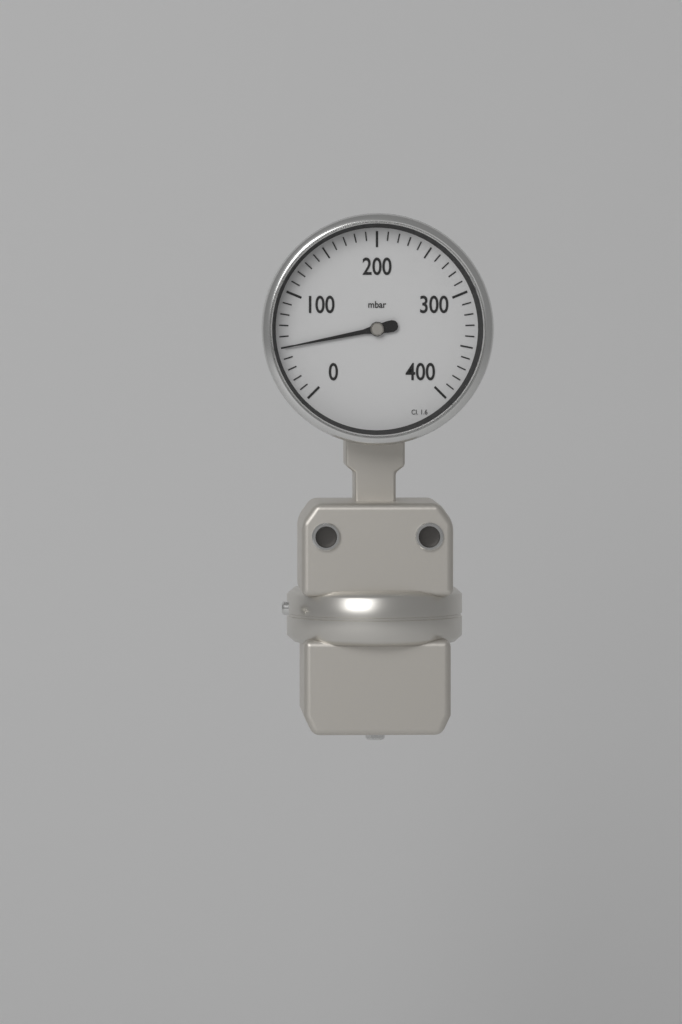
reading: 50 mbar
